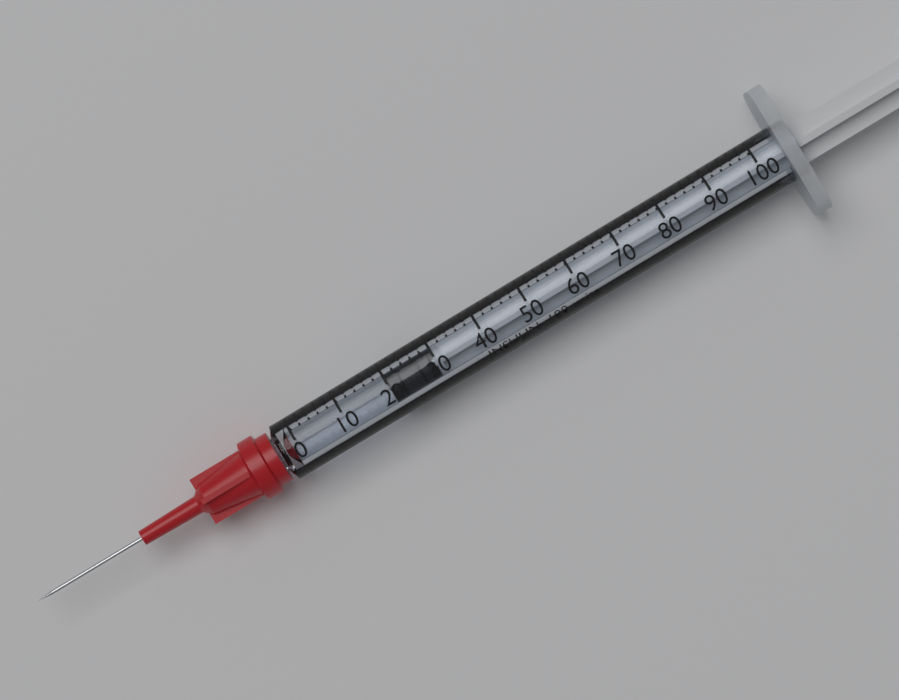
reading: 20 units
